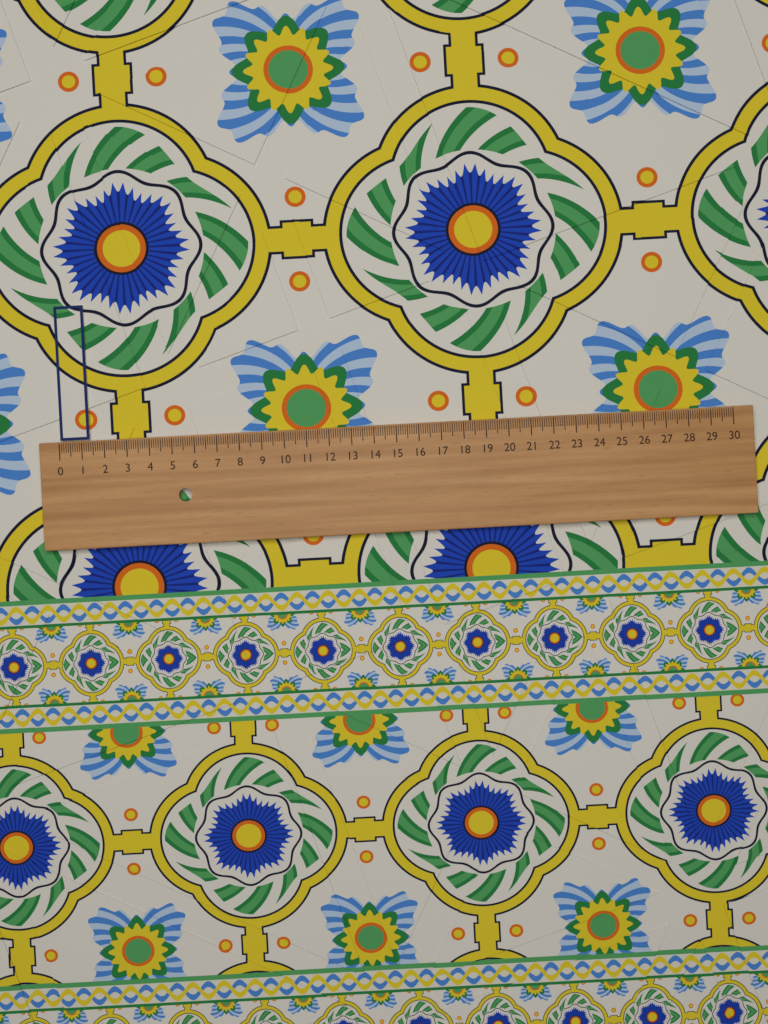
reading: 1.3 (no unit)
